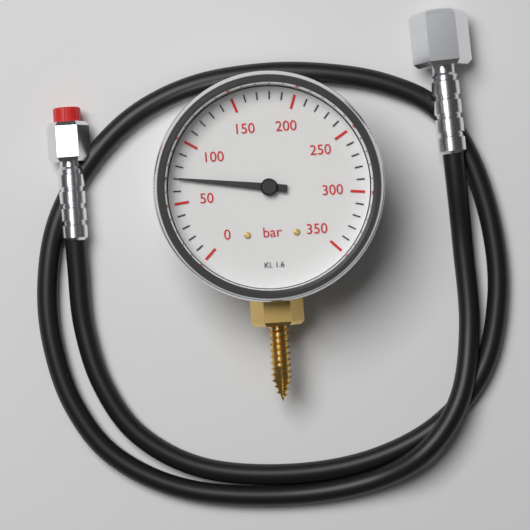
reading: 70 bar
